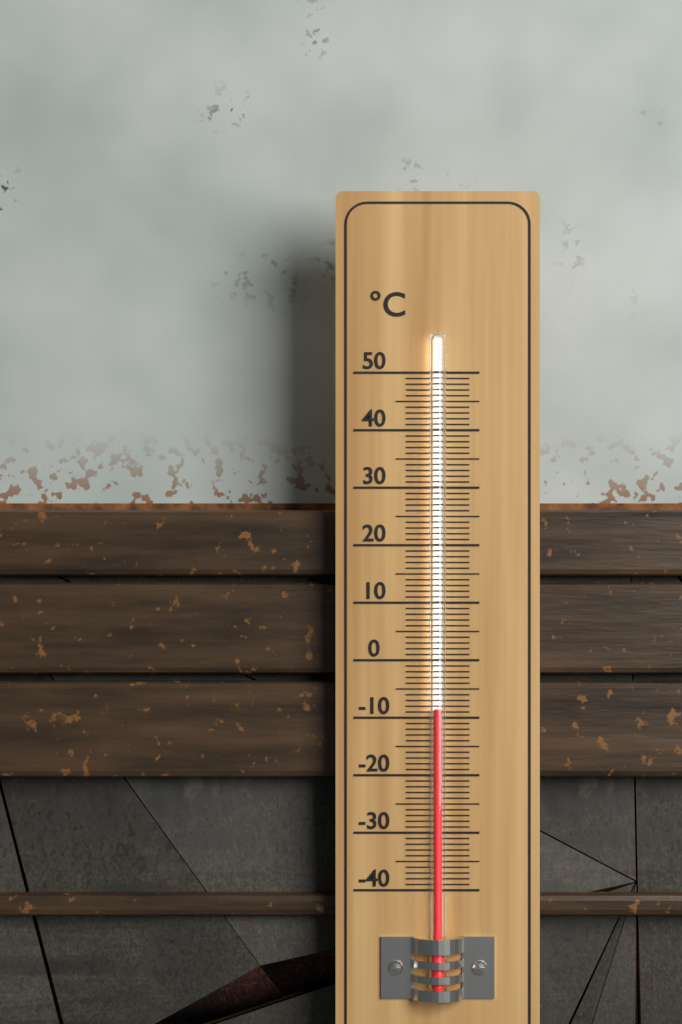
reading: -8.5 °C
